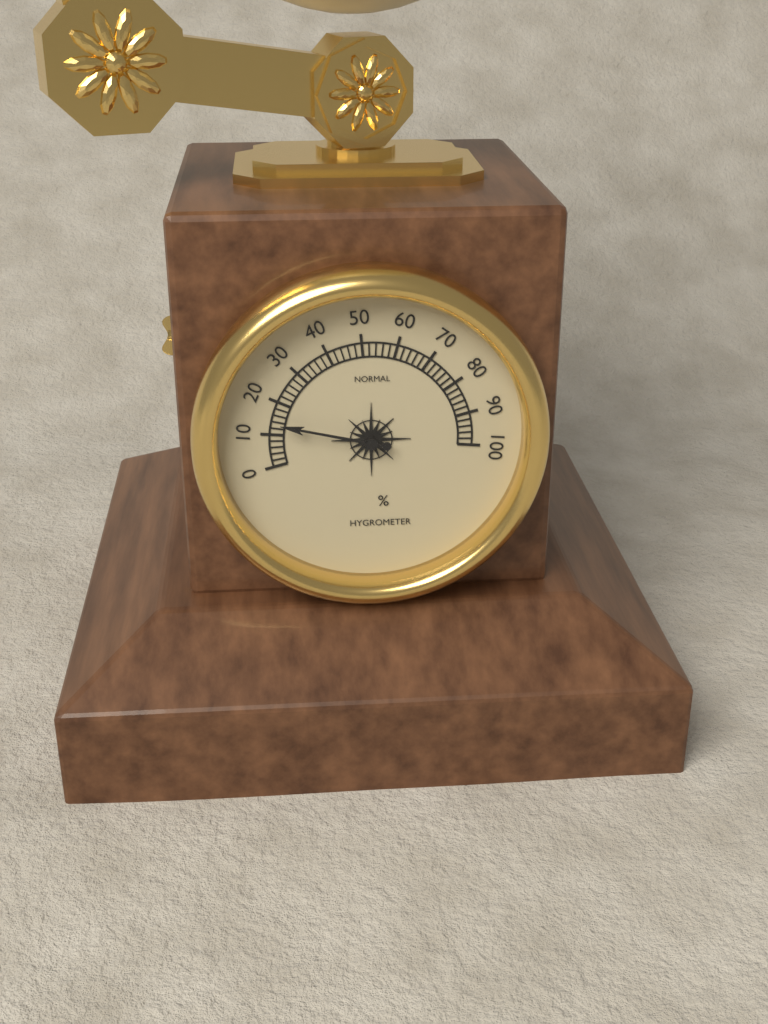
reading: 14 %
